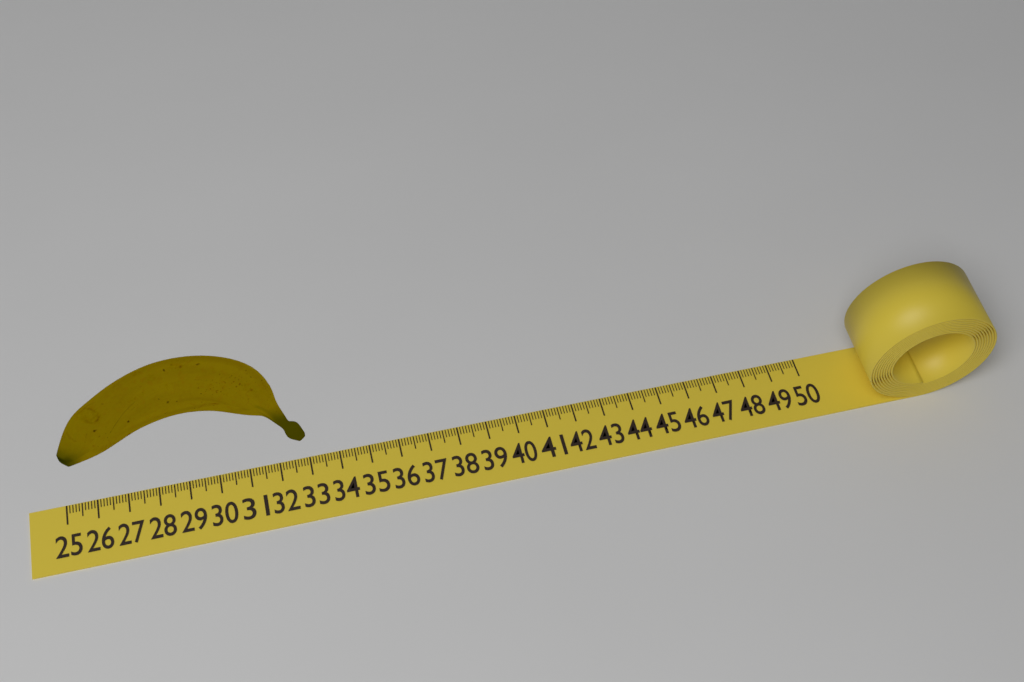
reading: 33.0 (no unit)
